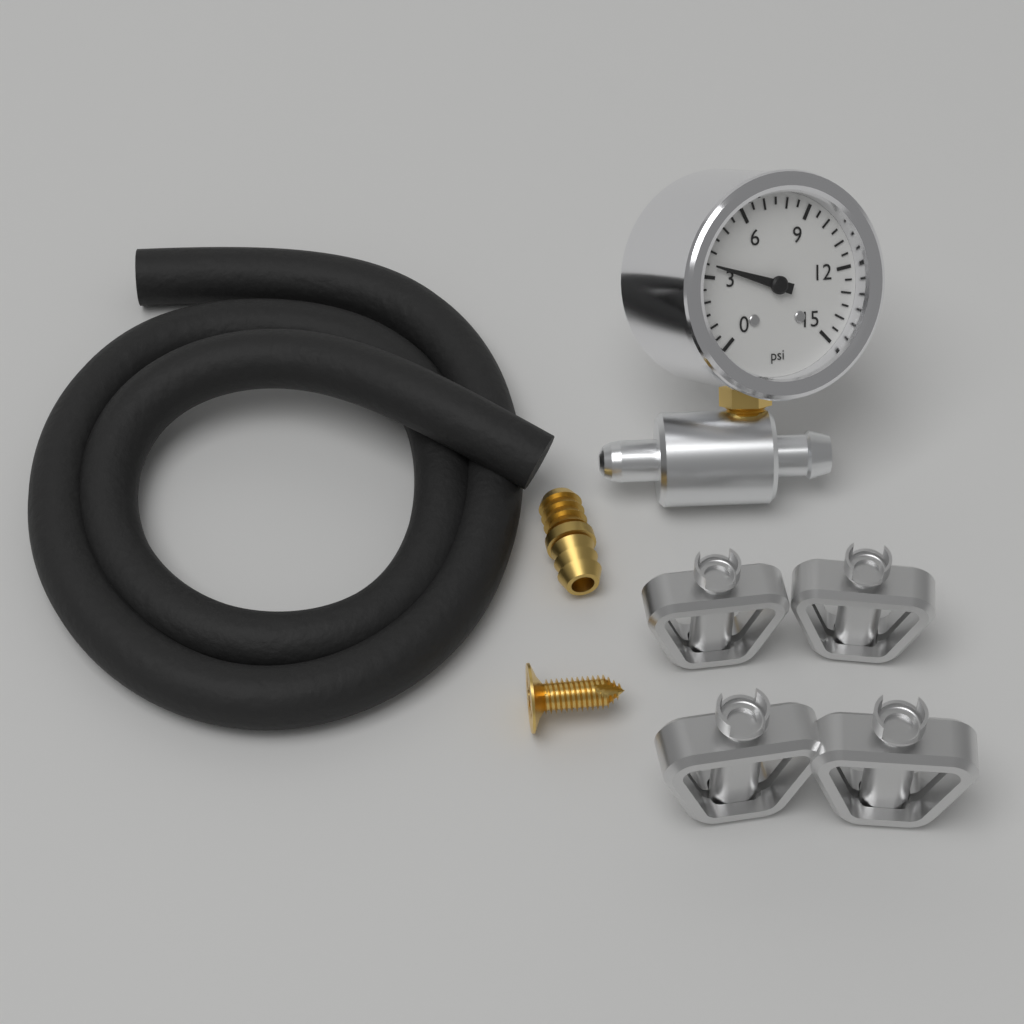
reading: 3.5 psi
